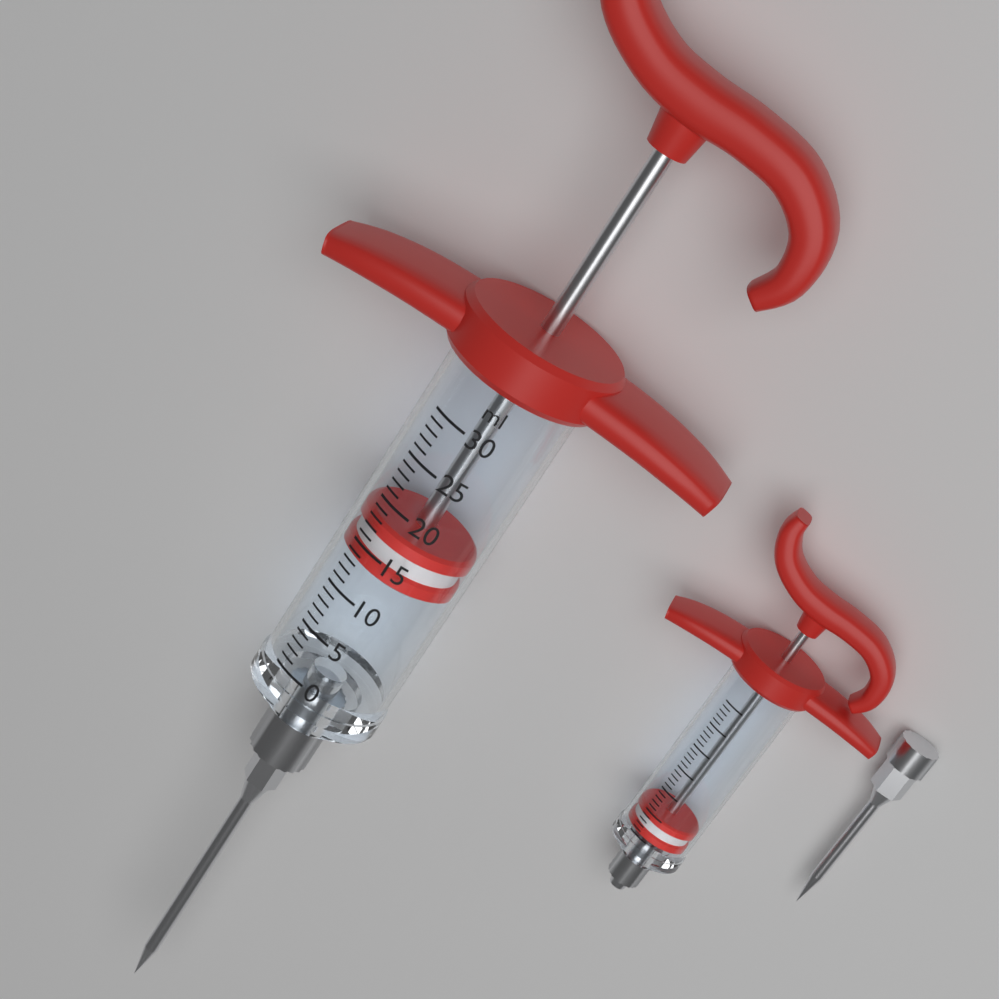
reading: 13 ml
